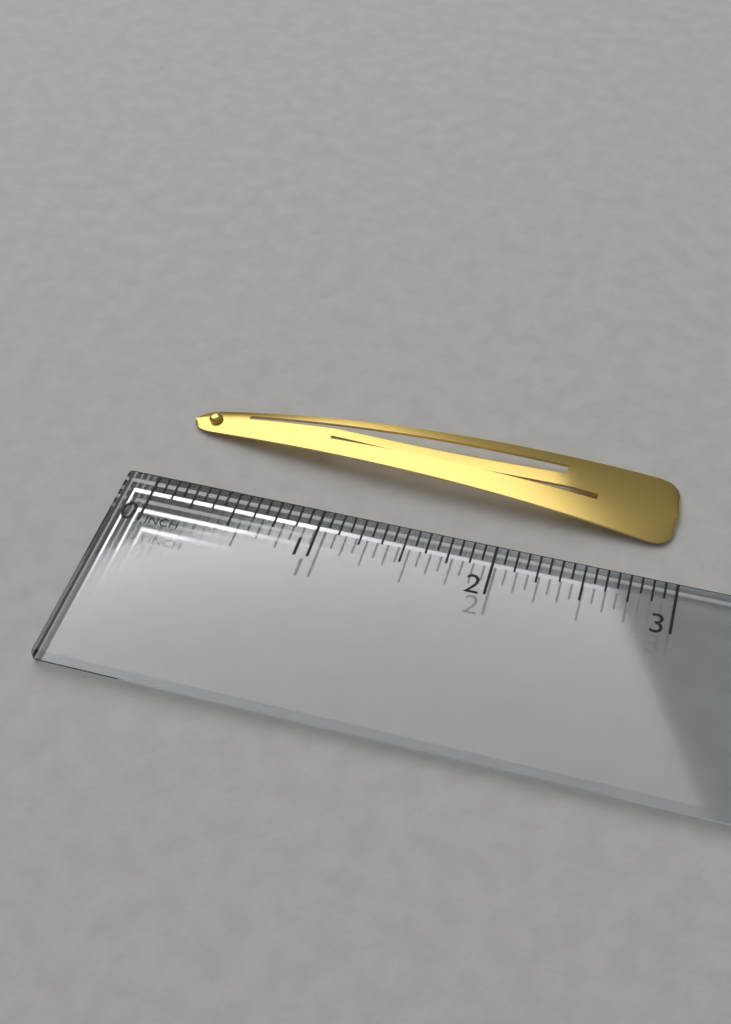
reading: 2.9375 in
